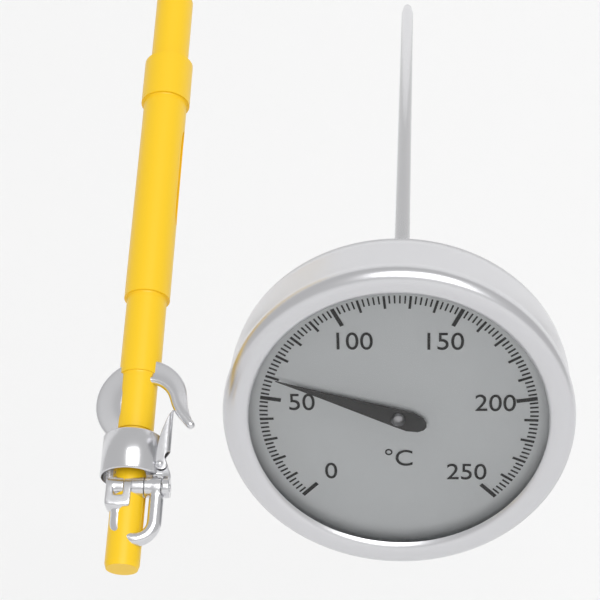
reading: 60 °C
